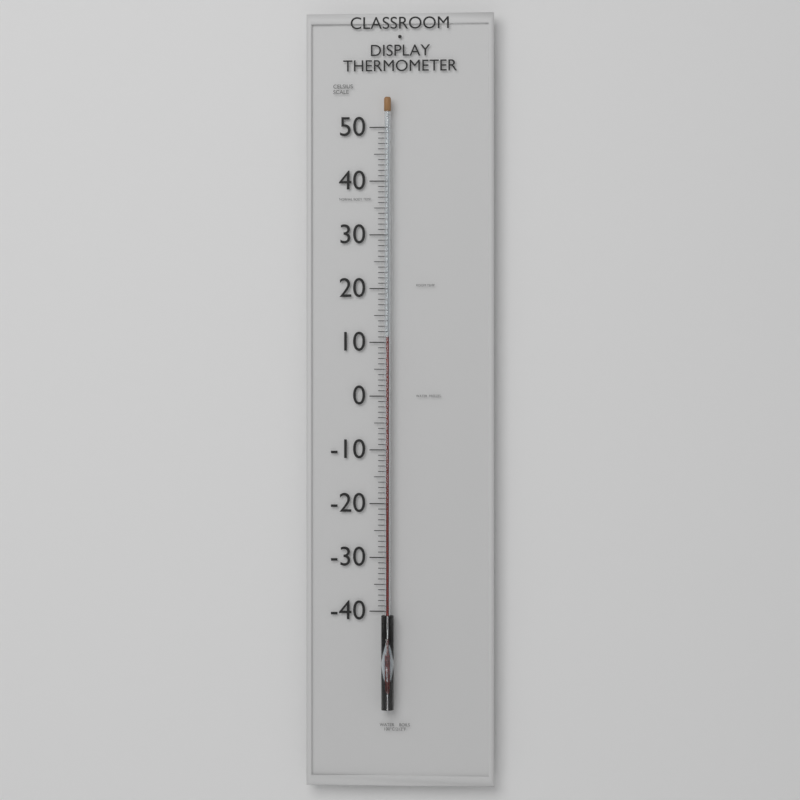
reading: 11 °C
